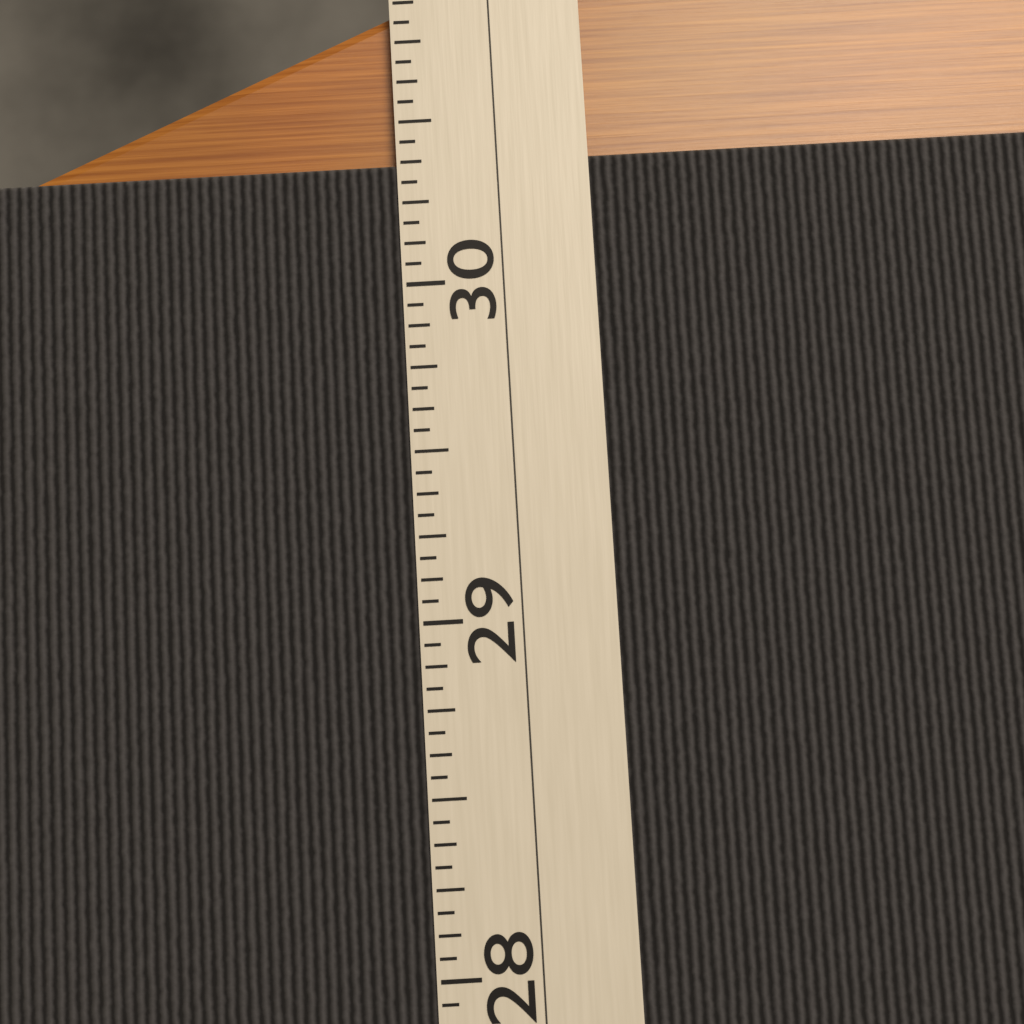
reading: 30.3750 (no unit)
